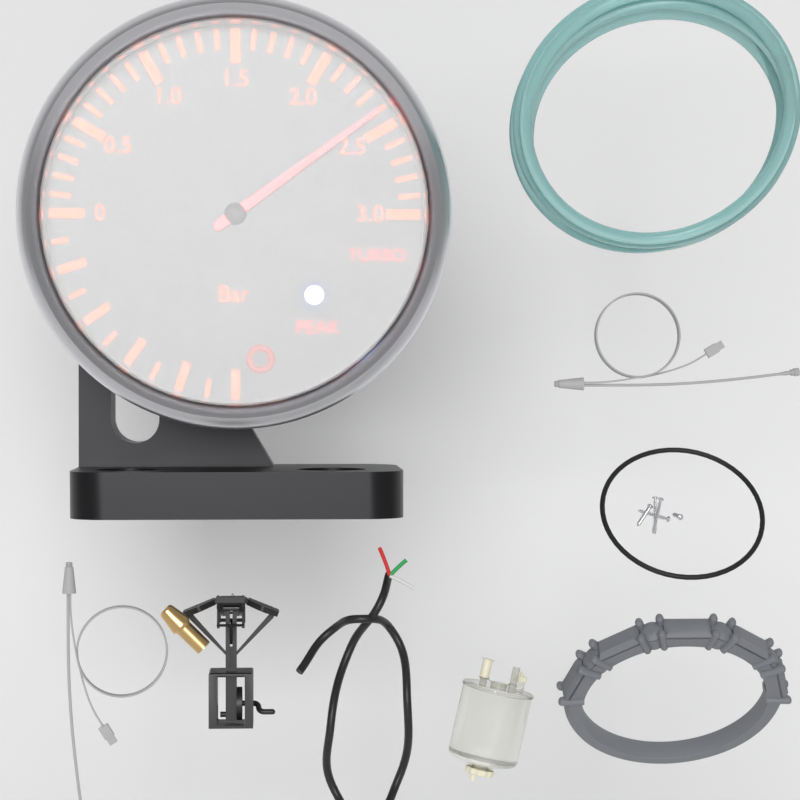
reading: 2.4 bar
